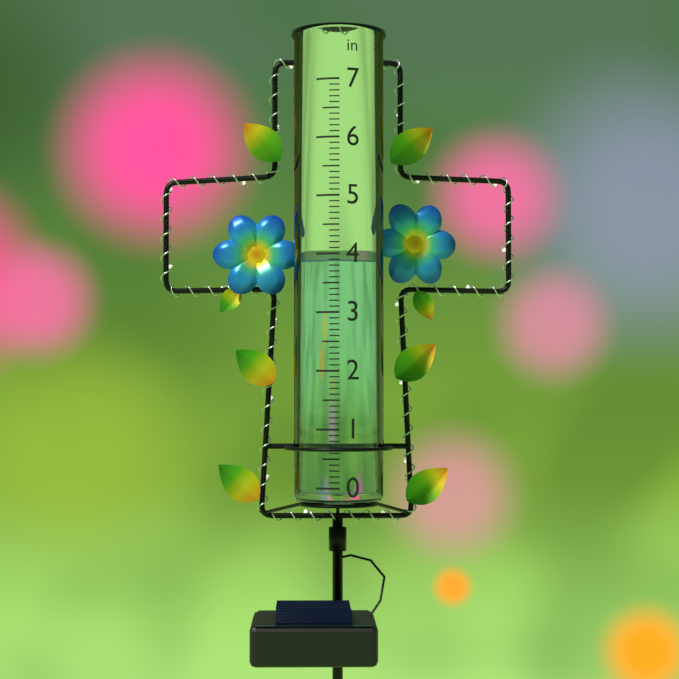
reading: 3.9 in
